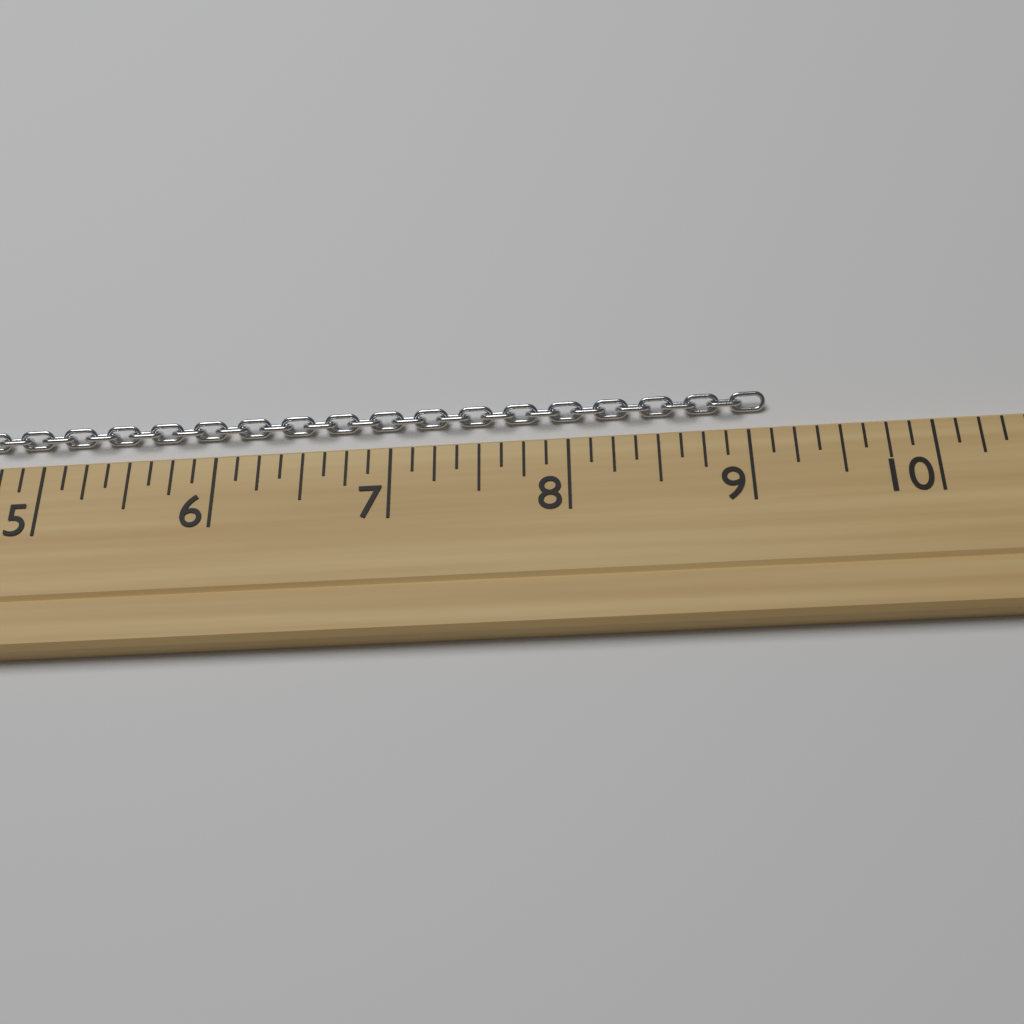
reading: 9.125 (no unit)
